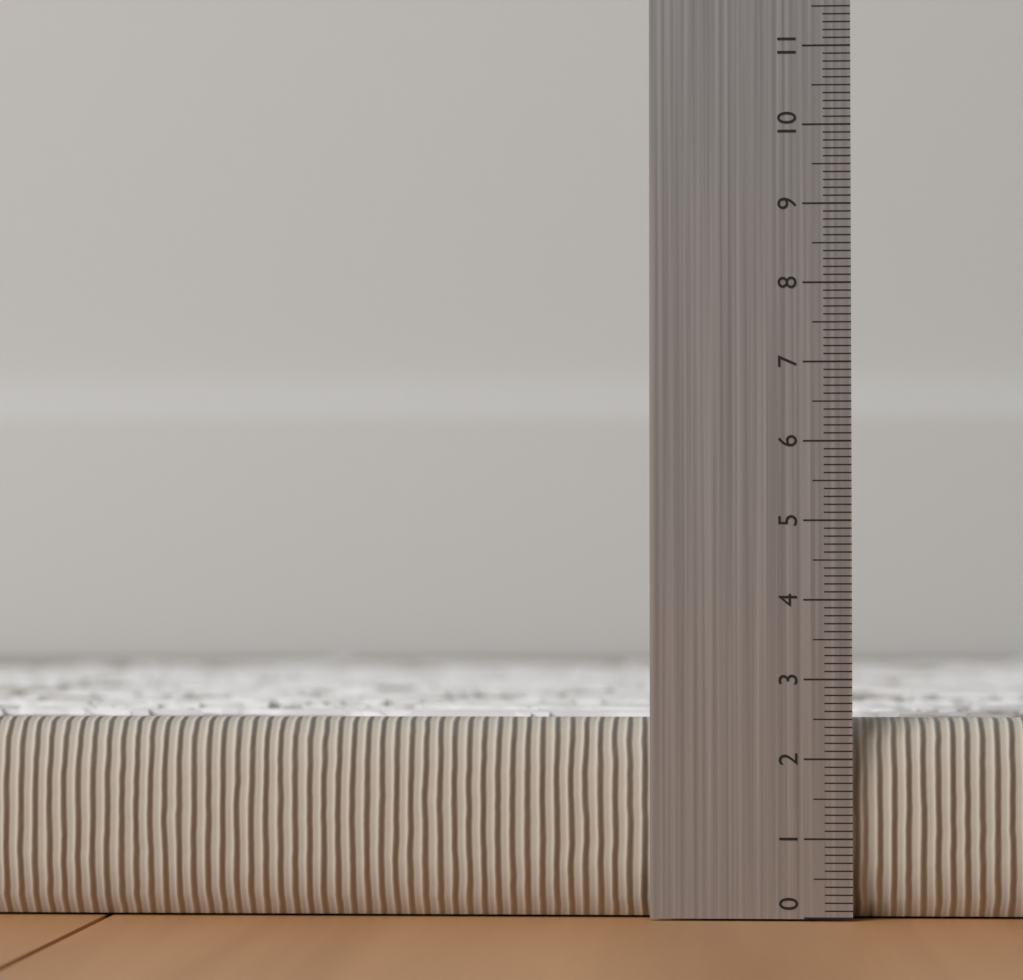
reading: 2.5 (no unit)
